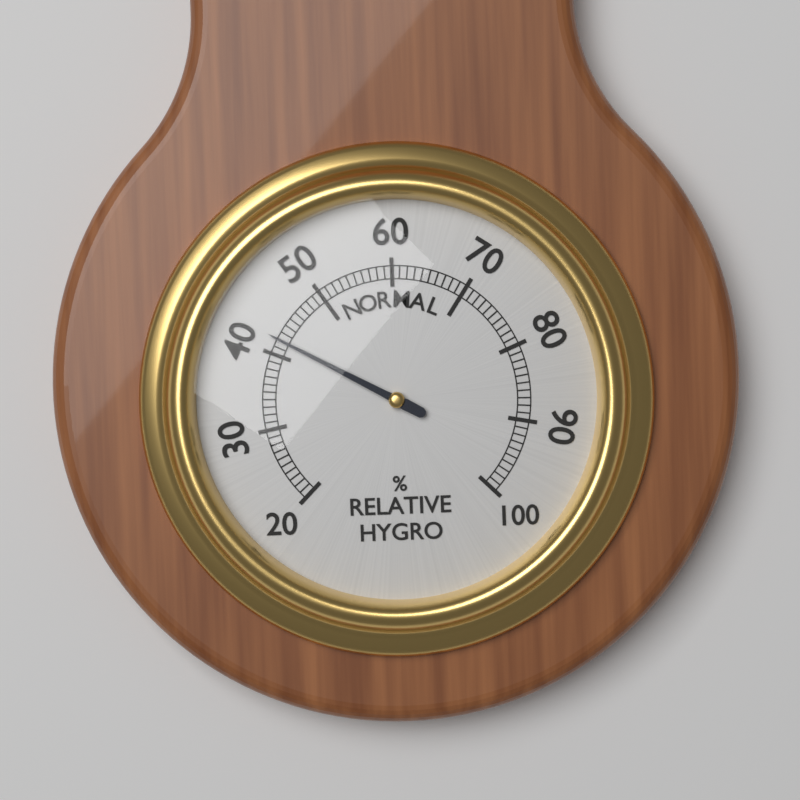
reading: 42 %
